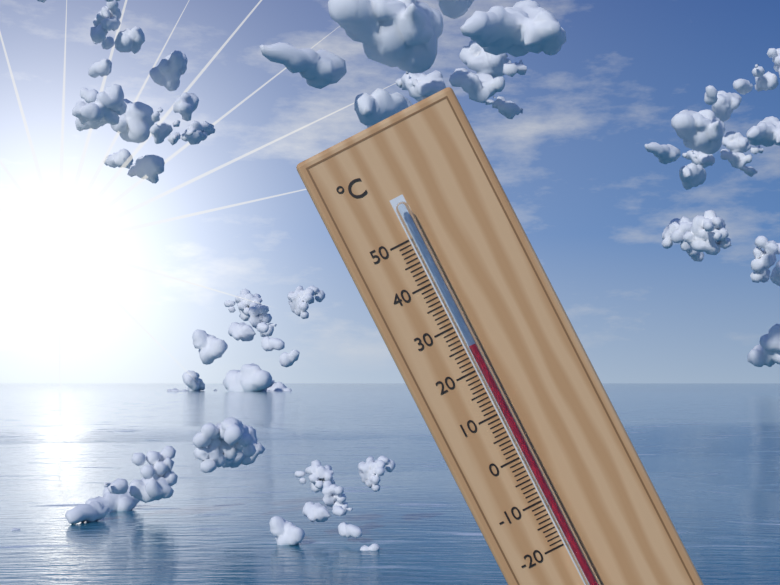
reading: 25 °C
